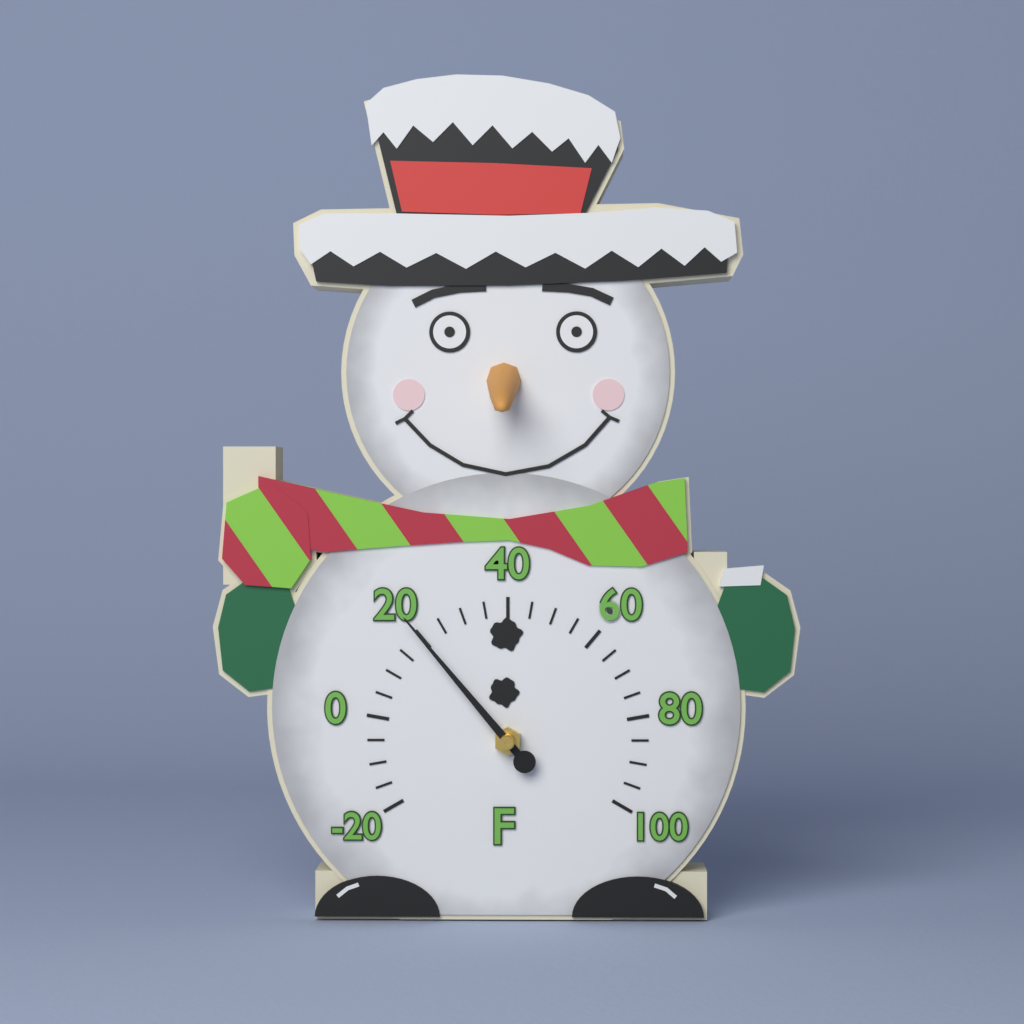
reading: 20 °F
